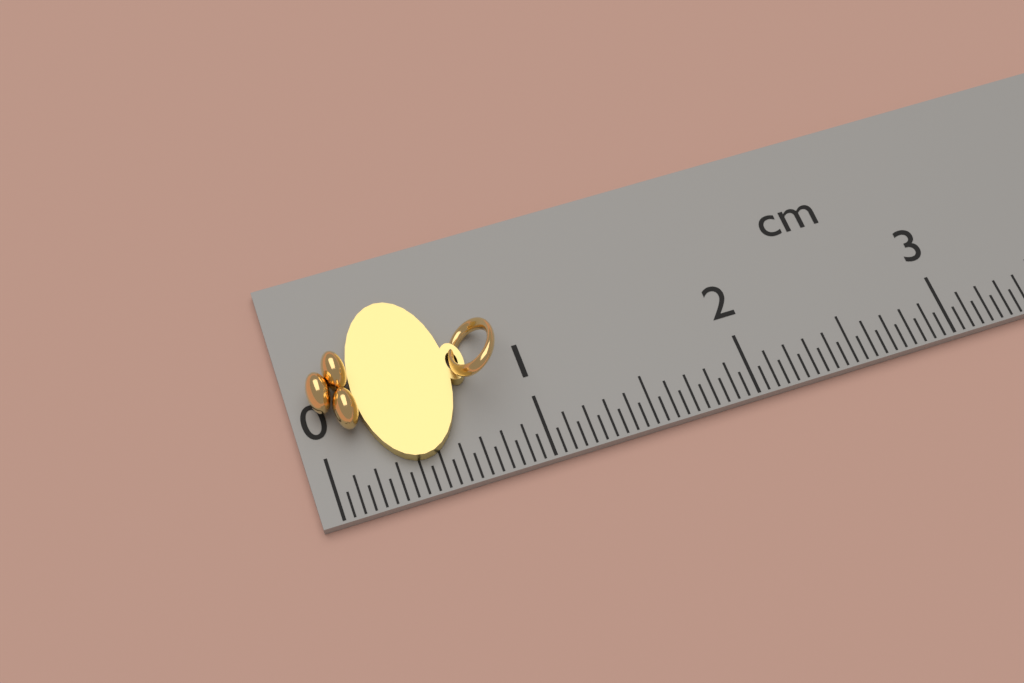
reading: 0.90 cm
